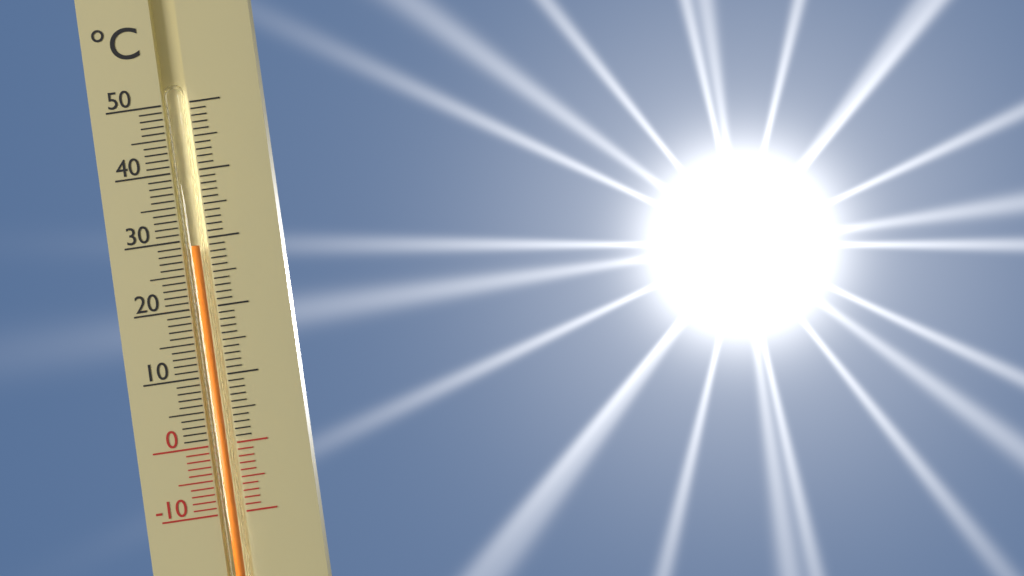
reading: 29 °C
